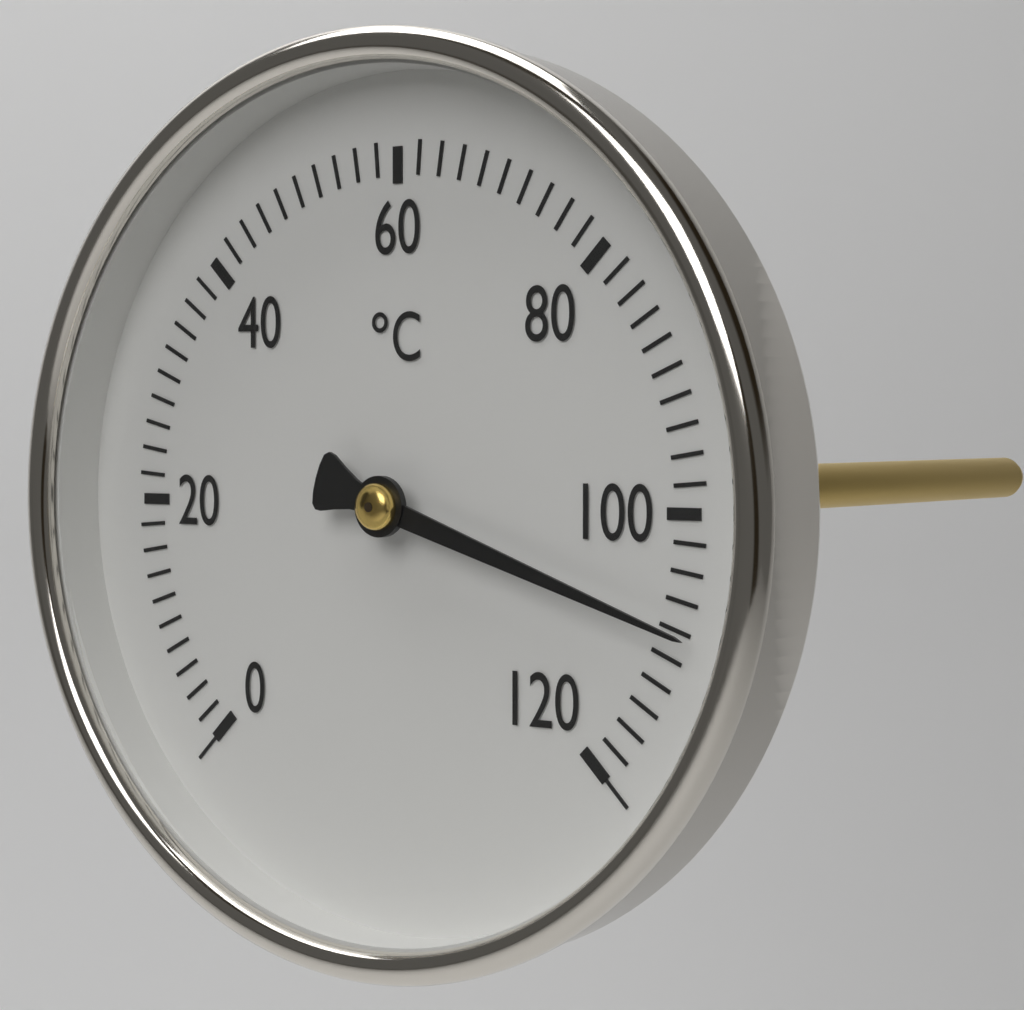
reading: 108 °C
